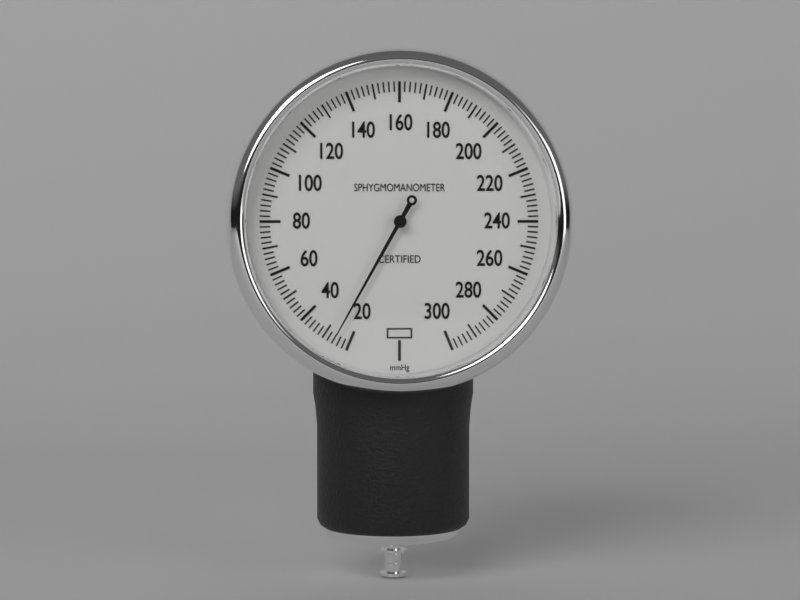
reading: 26 mmHg
